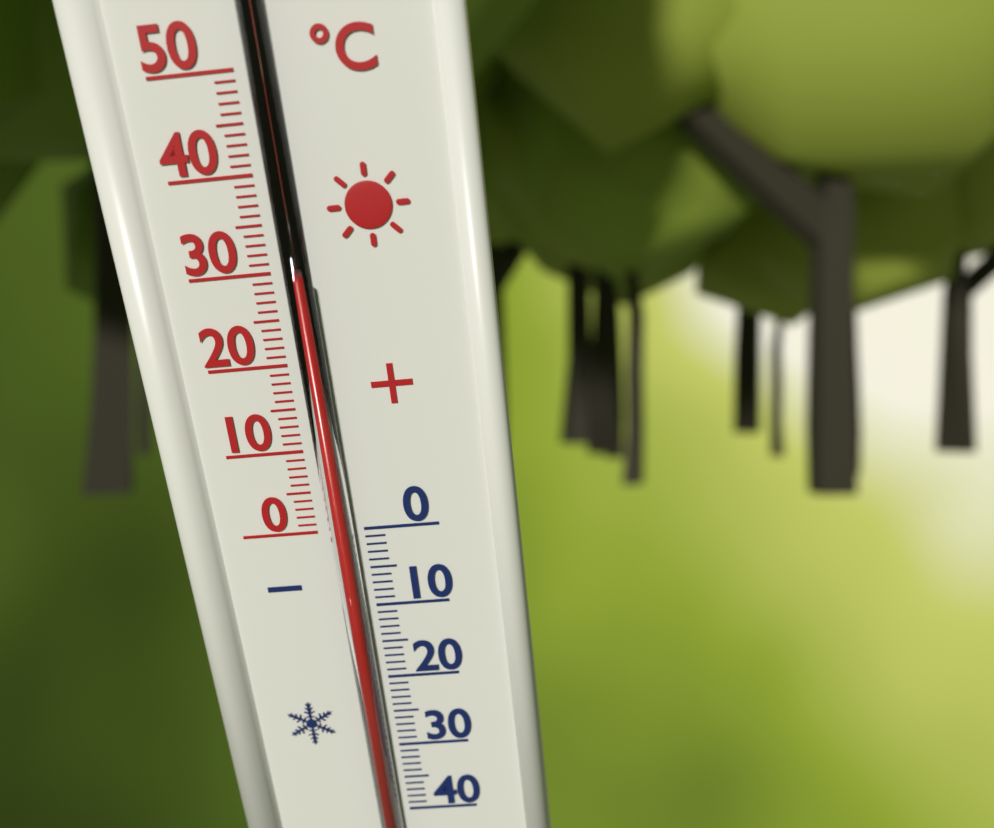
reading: 29 °C
